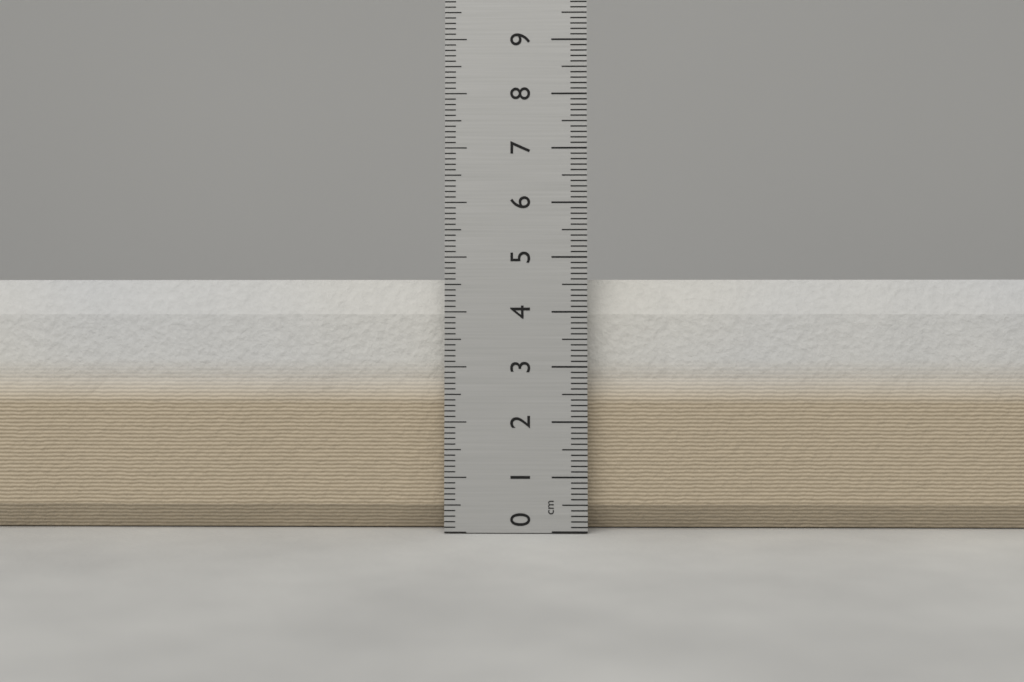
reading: 4.6 cm
